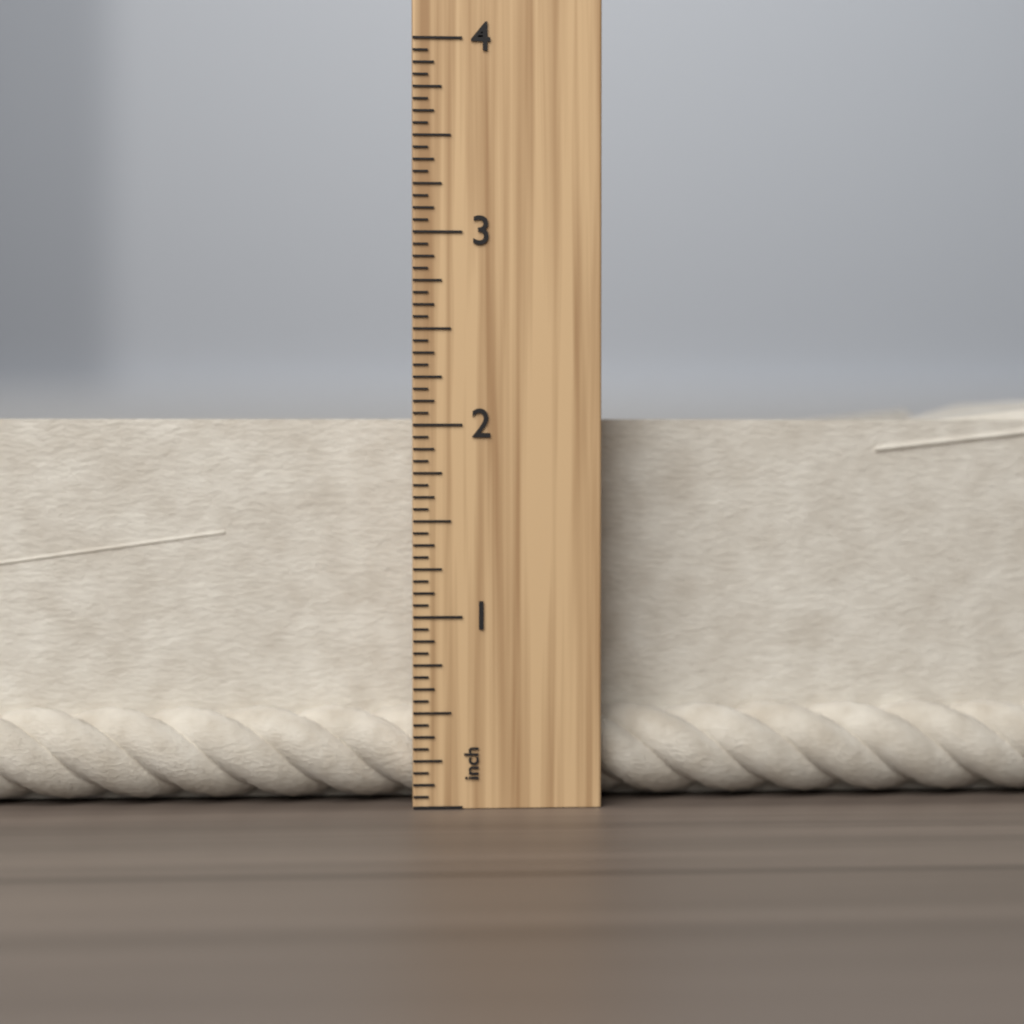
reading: 2.1875 inch
